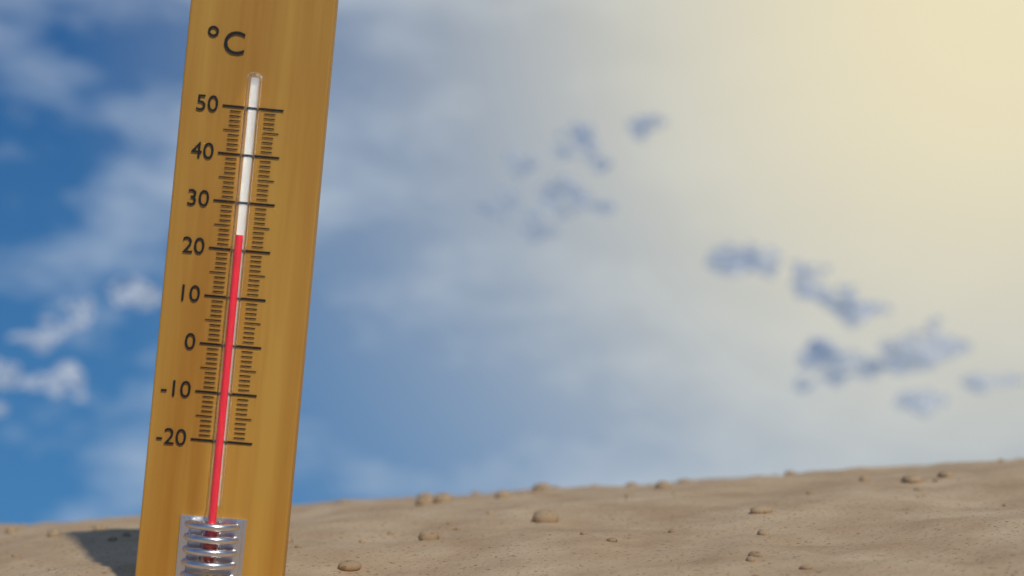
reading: 23 °C
